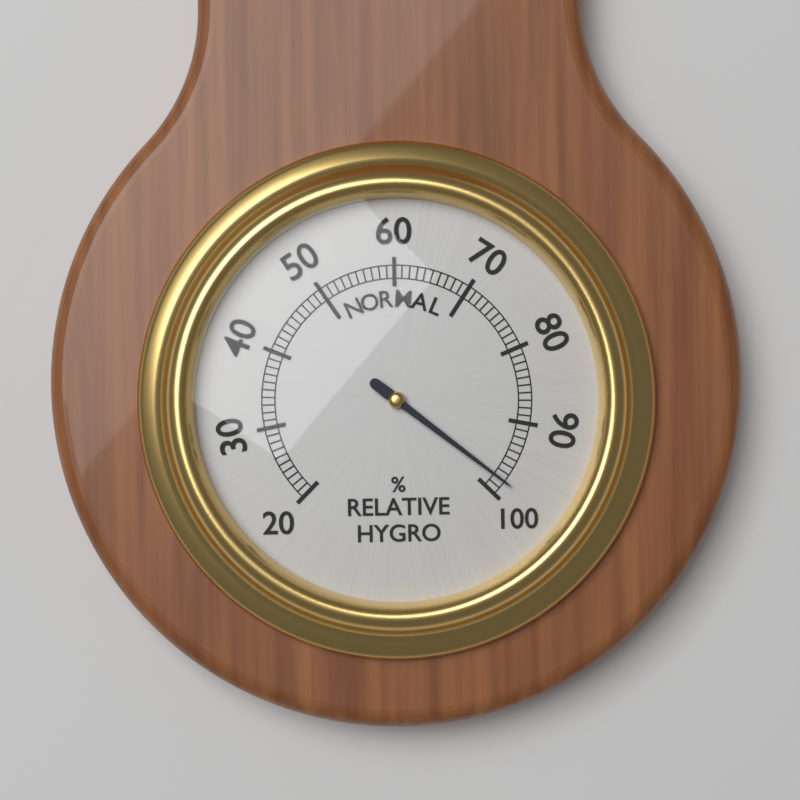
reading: 98 %
